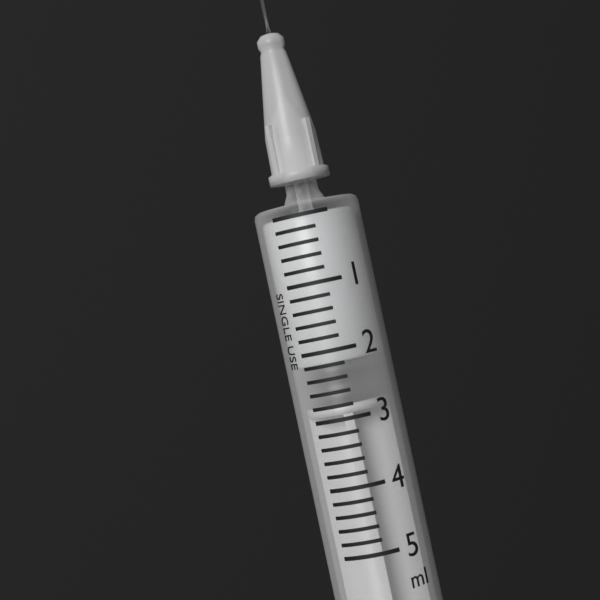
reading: 2.2 ml
